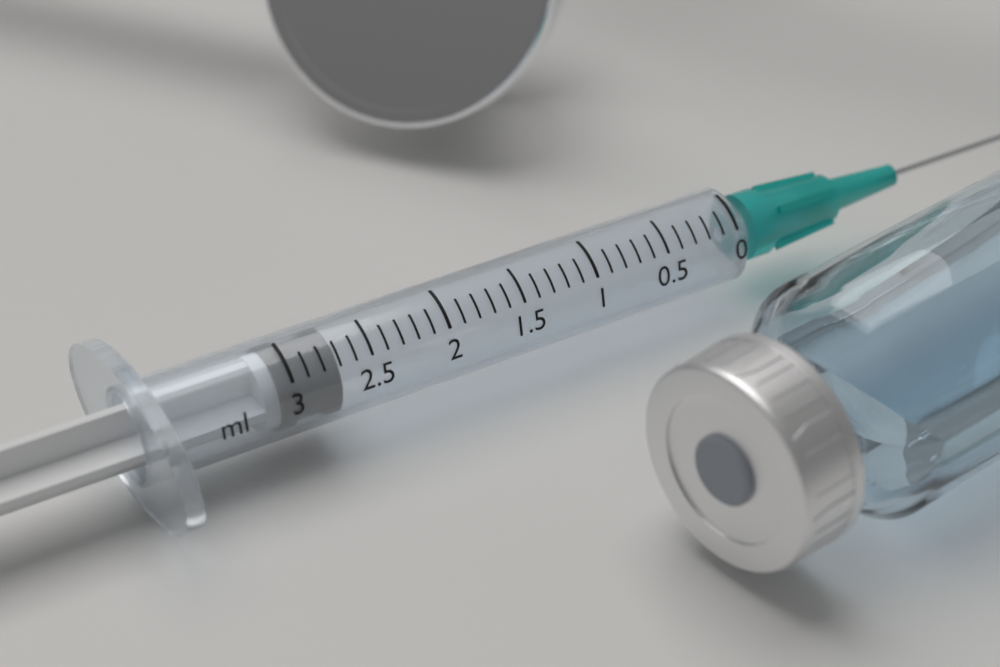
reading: 2.7 ml
